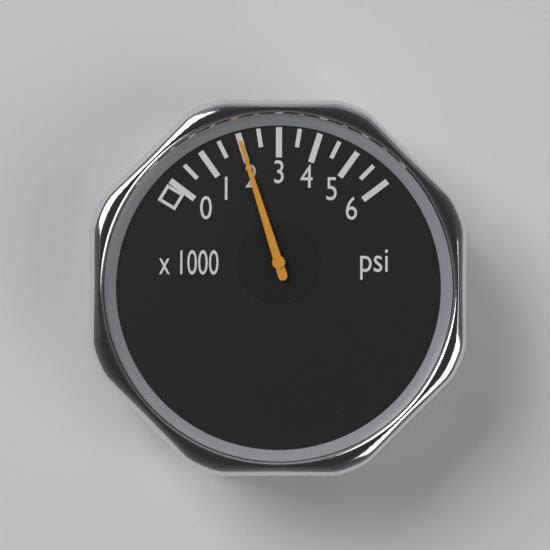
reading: 2000 psi
